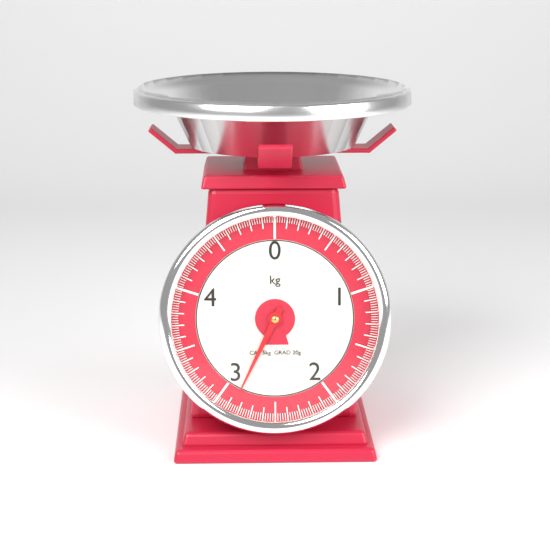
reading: 2.86 kg
